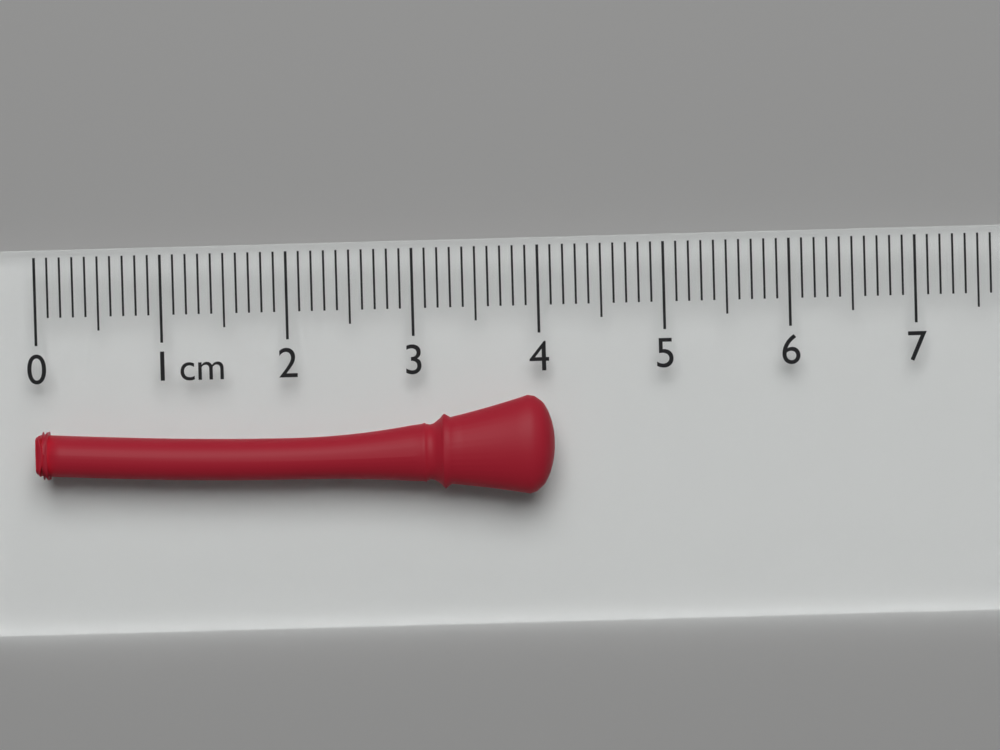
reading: 4.1 cm
